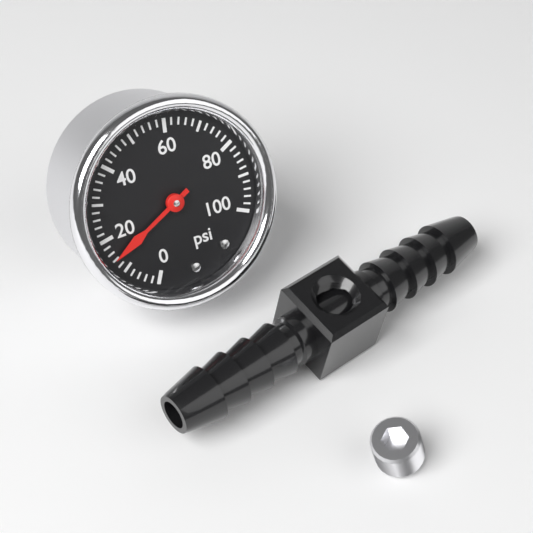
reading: 14 psi
